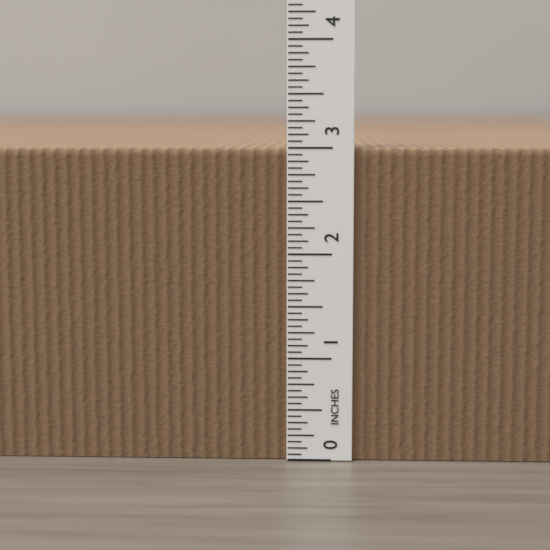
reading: 3.0000 in
